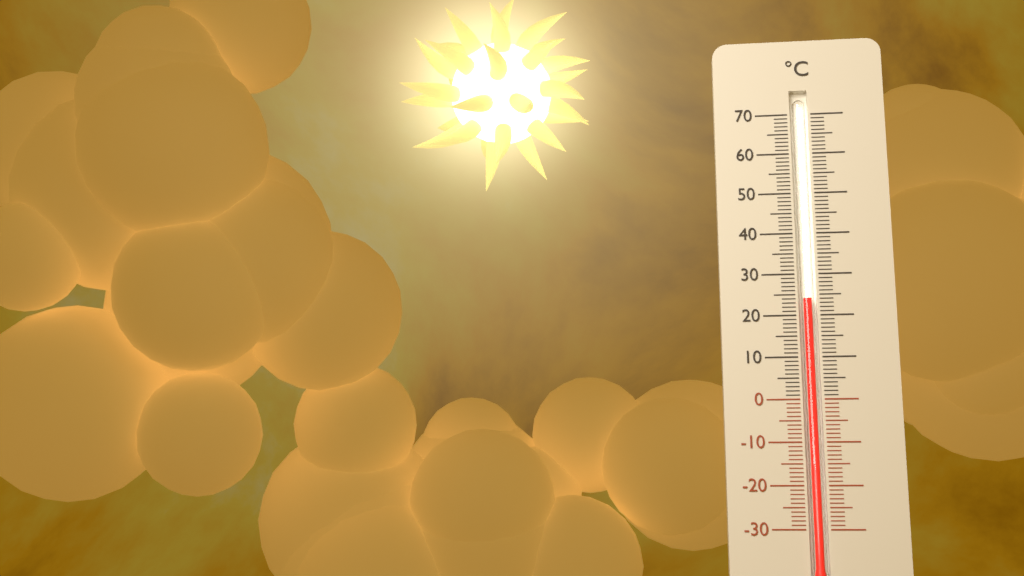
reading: 24 °C
